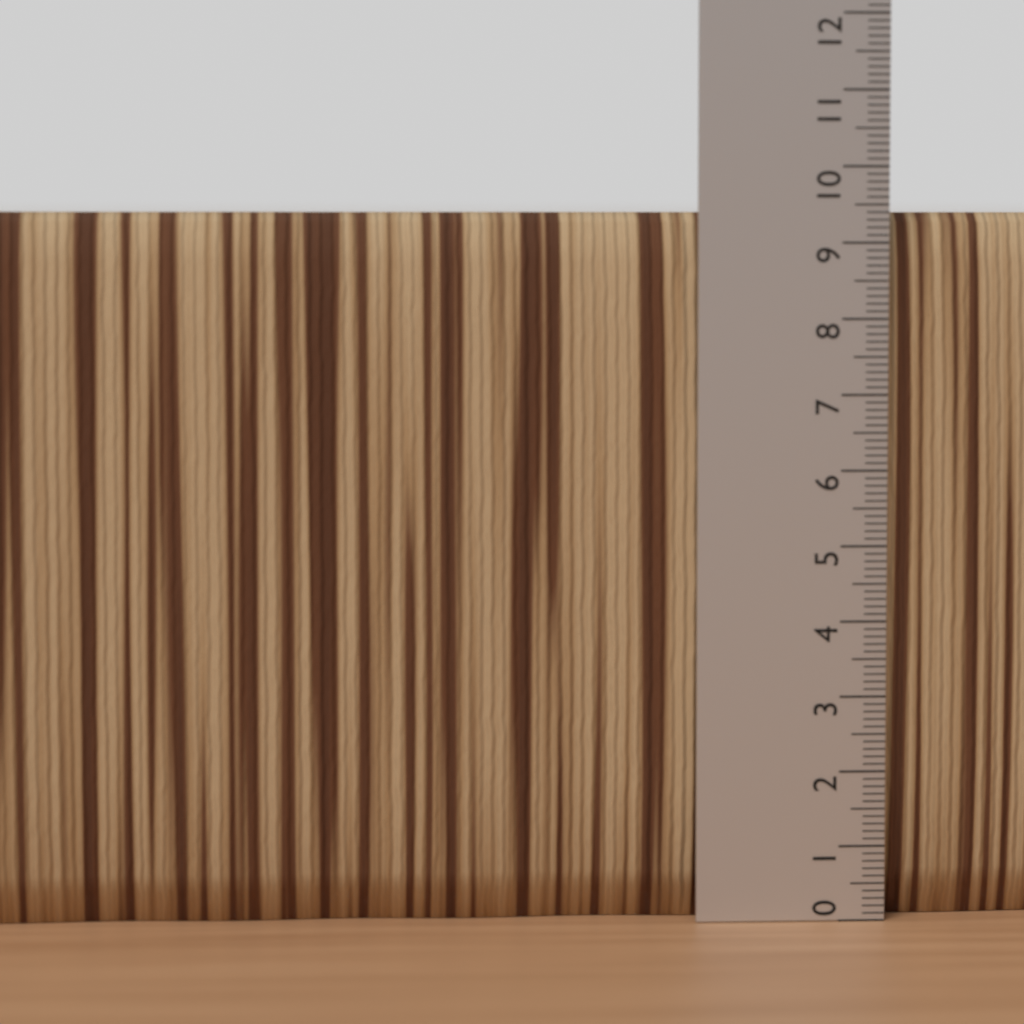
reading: 9.4 (no unit)
